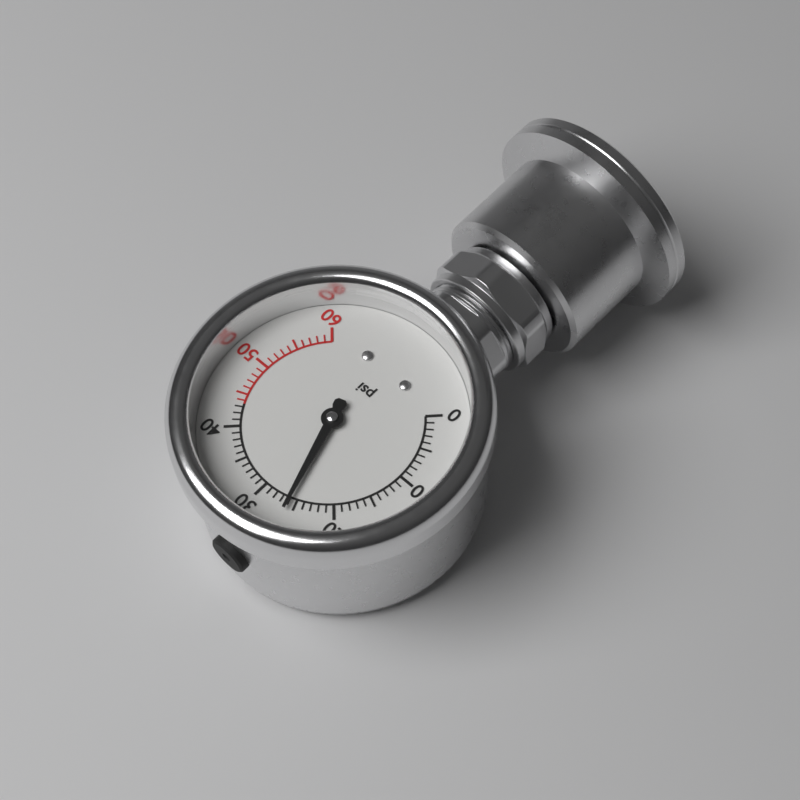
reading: 26 psi
